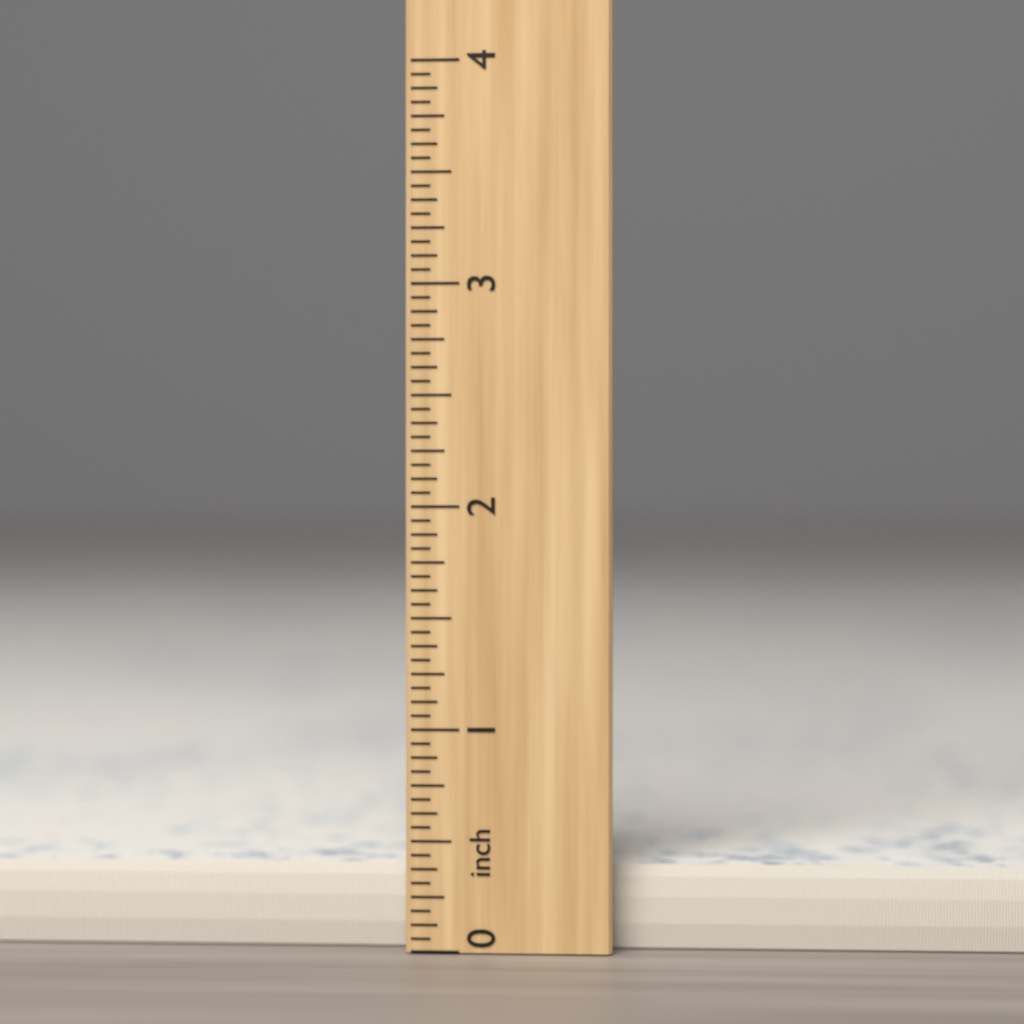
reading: 0.3750 inch
